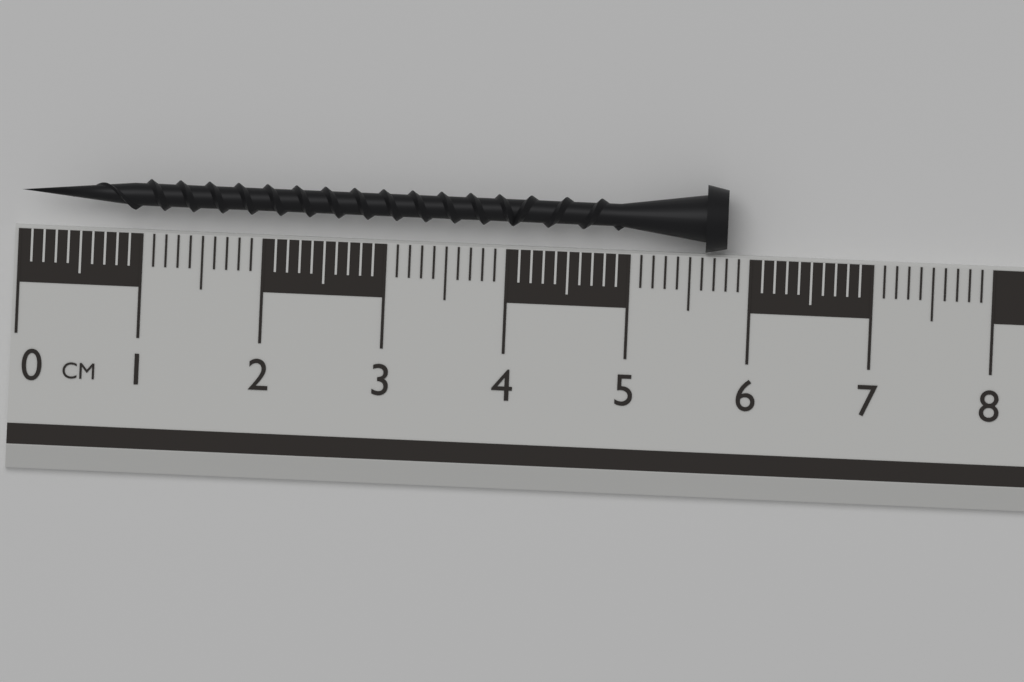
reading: 5.8 cm
